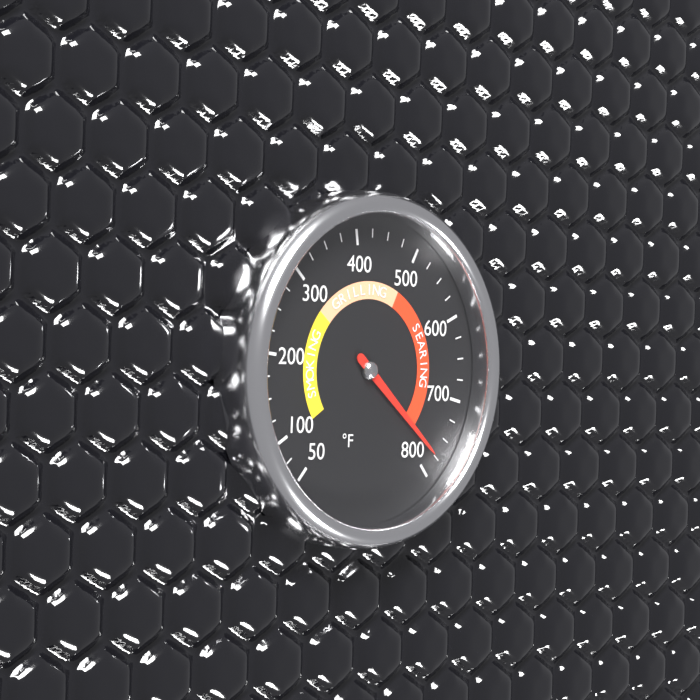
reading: 775 °F
